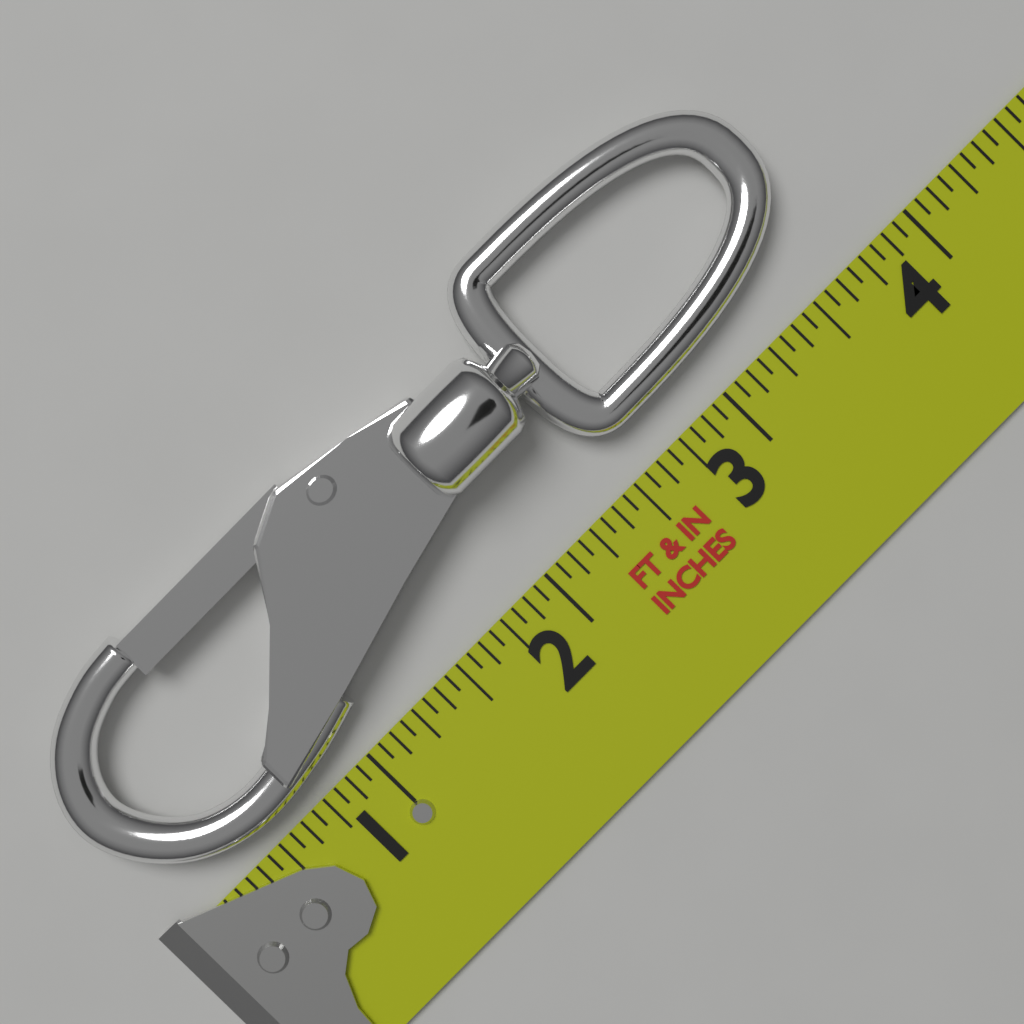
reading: 3.7500 in
